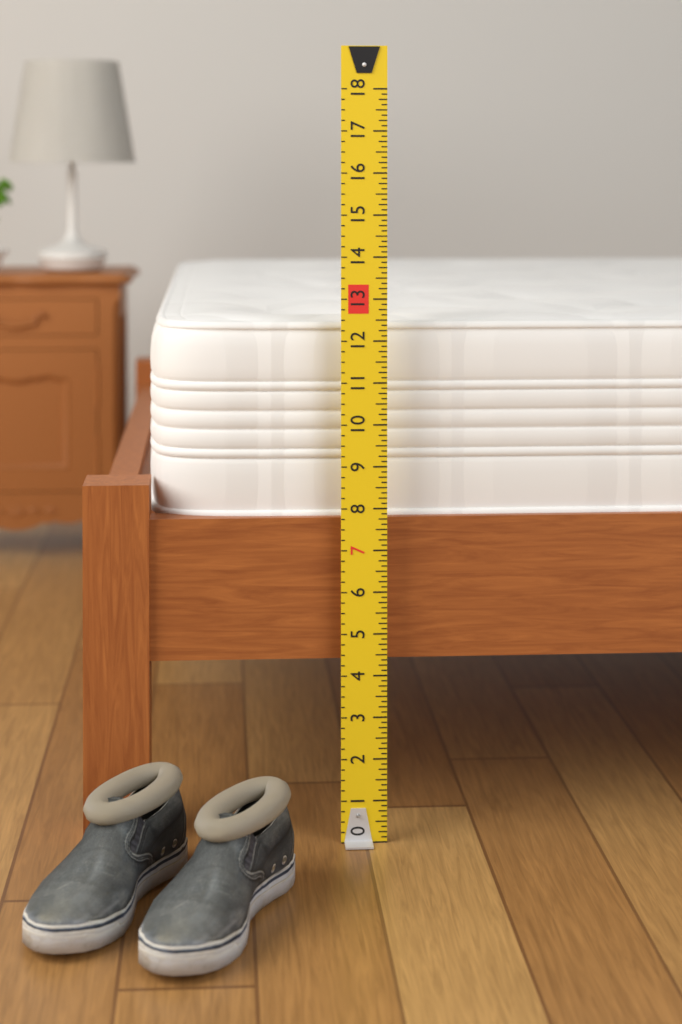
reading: 12.500 (no unit)
